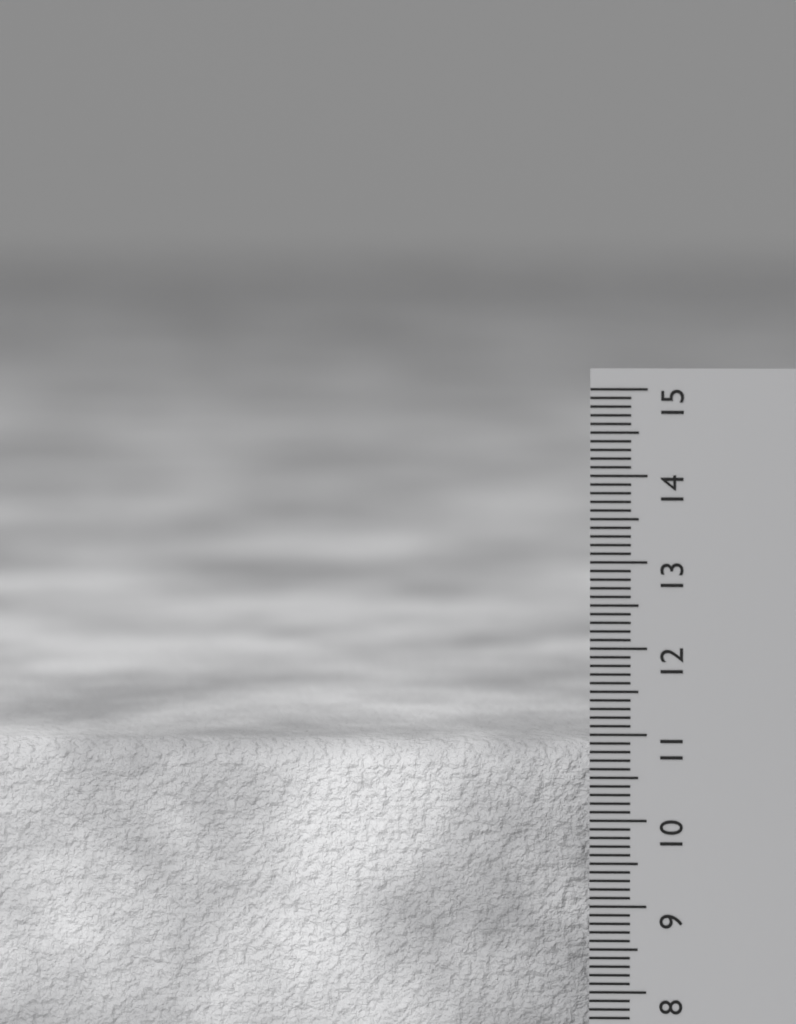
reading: 10.8 cm
